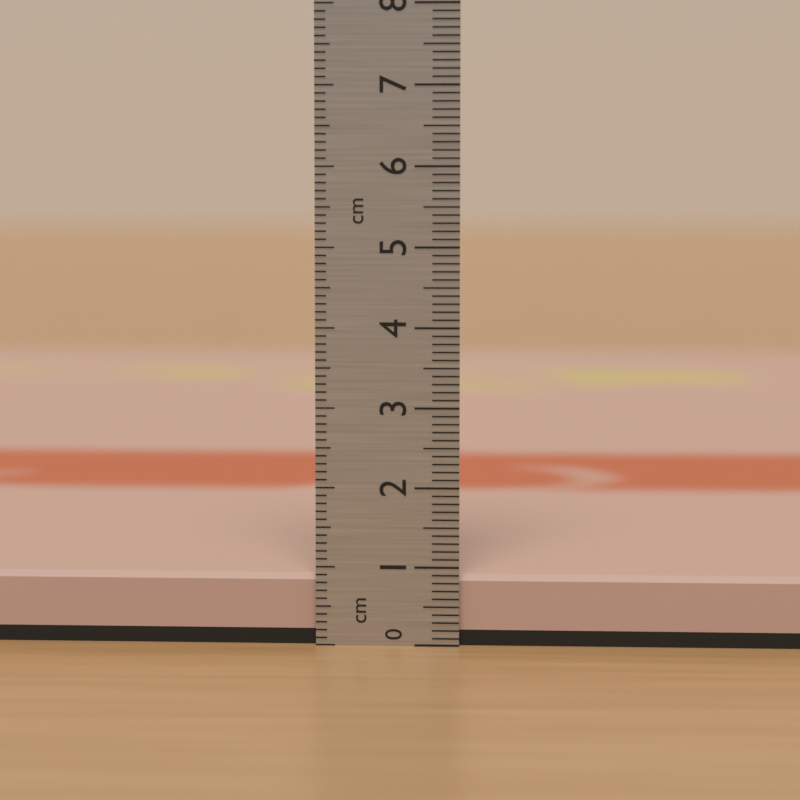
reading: 0.9 cm
